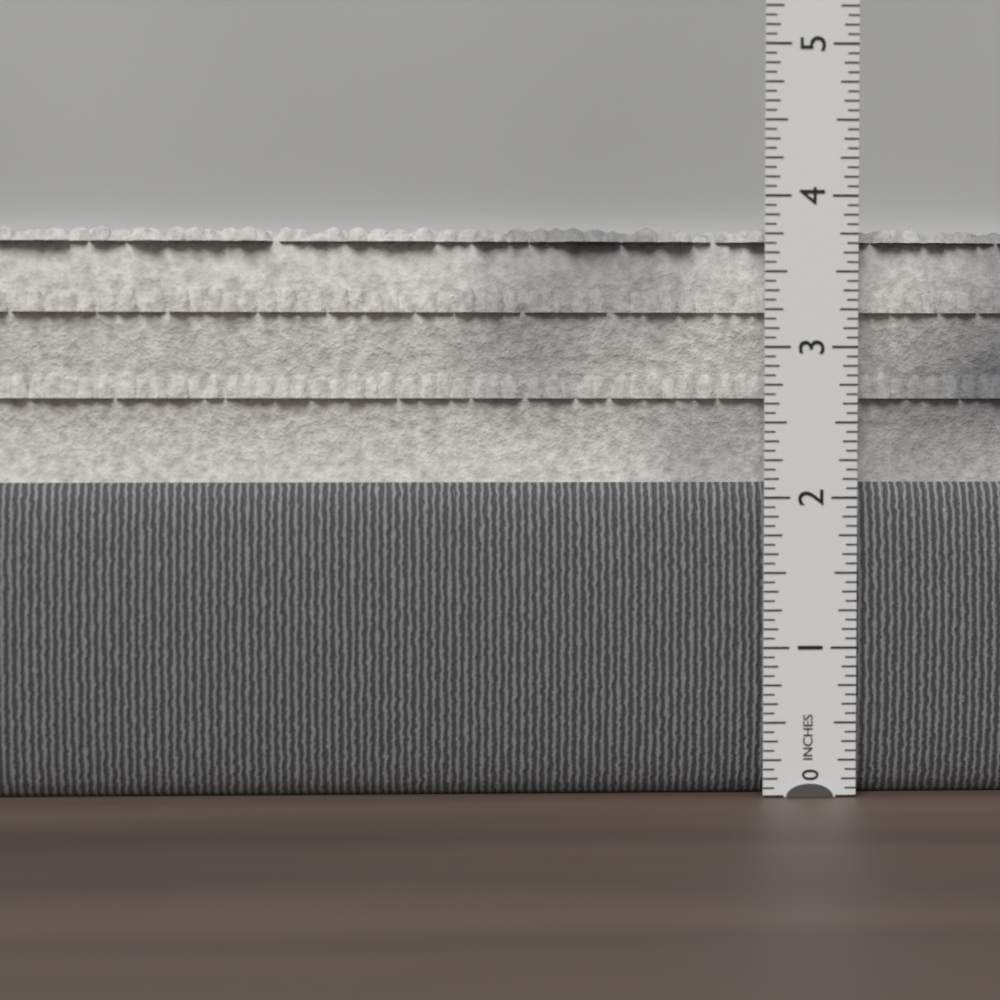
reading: 3.8125 in
